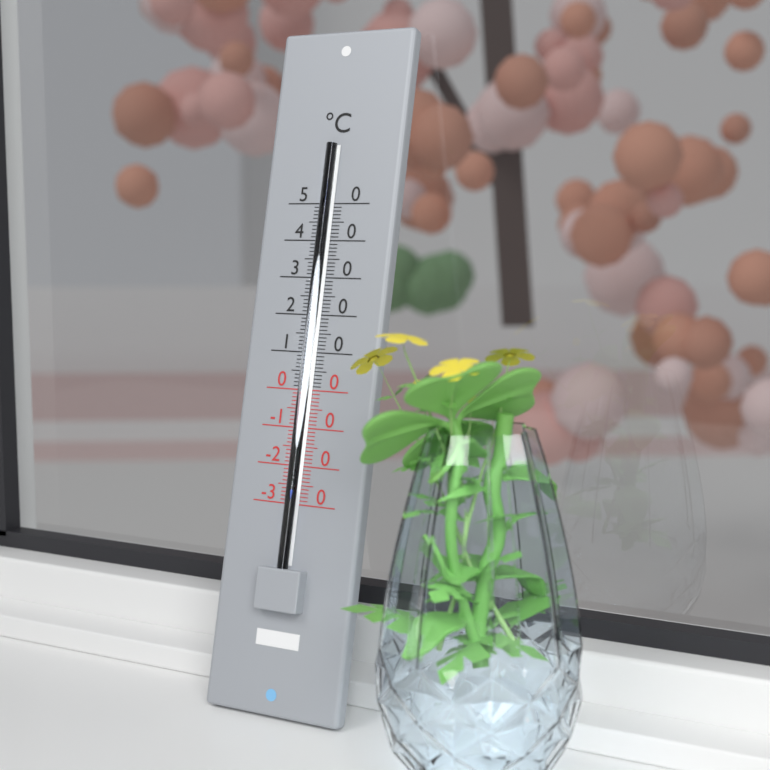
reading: -26 °C
